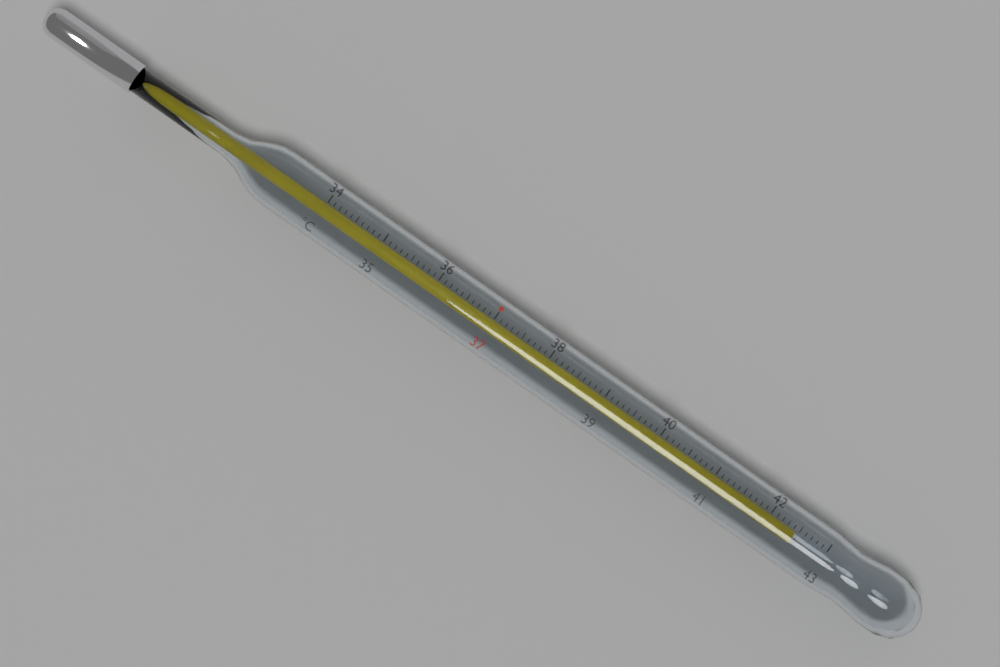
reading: 42.5 °C
